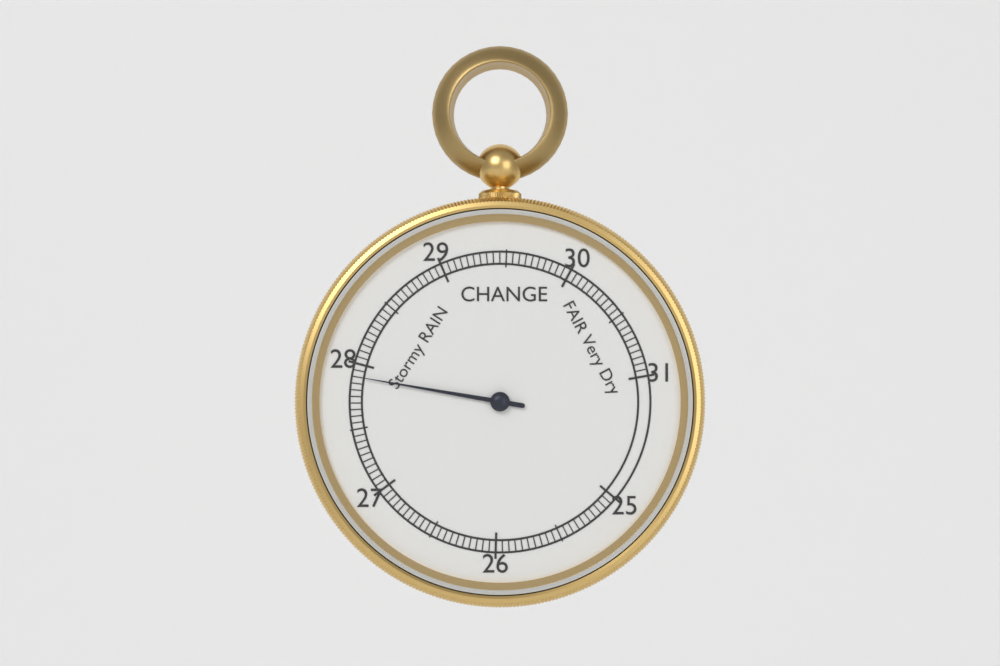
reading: 27.90 inHg
